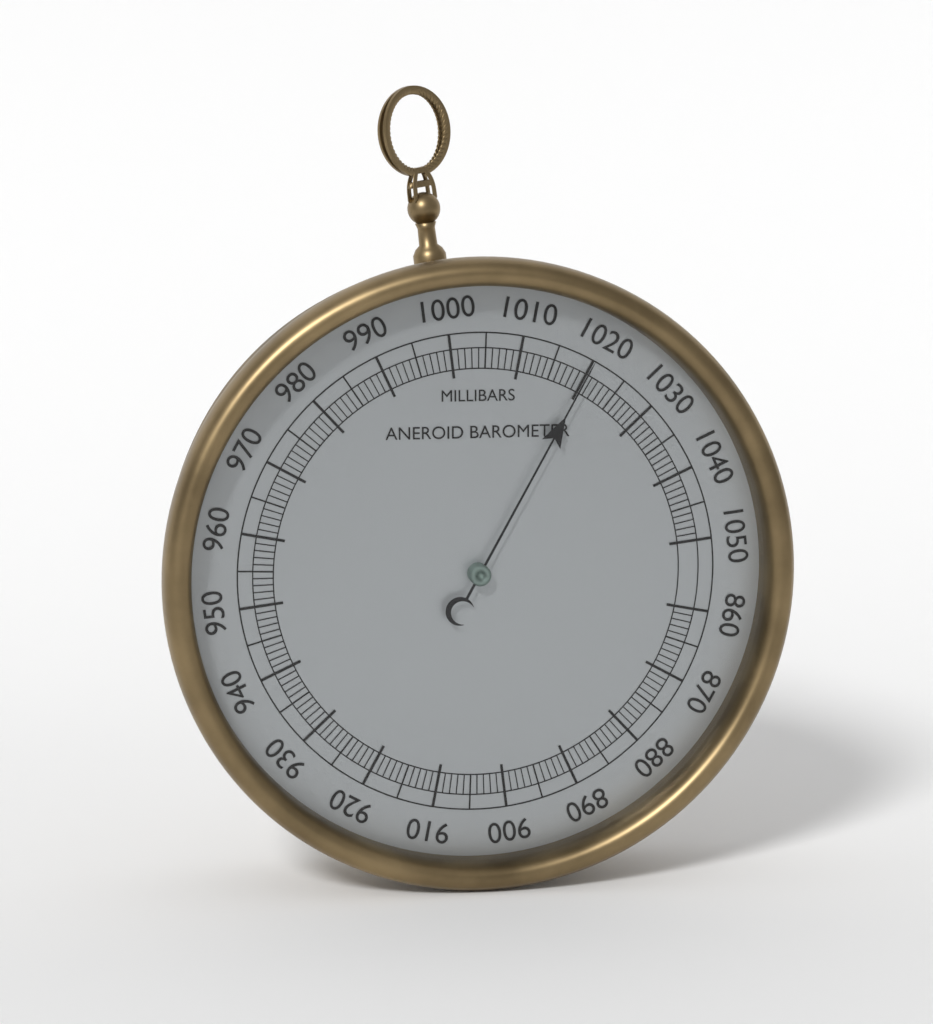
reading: 1020 mbar
